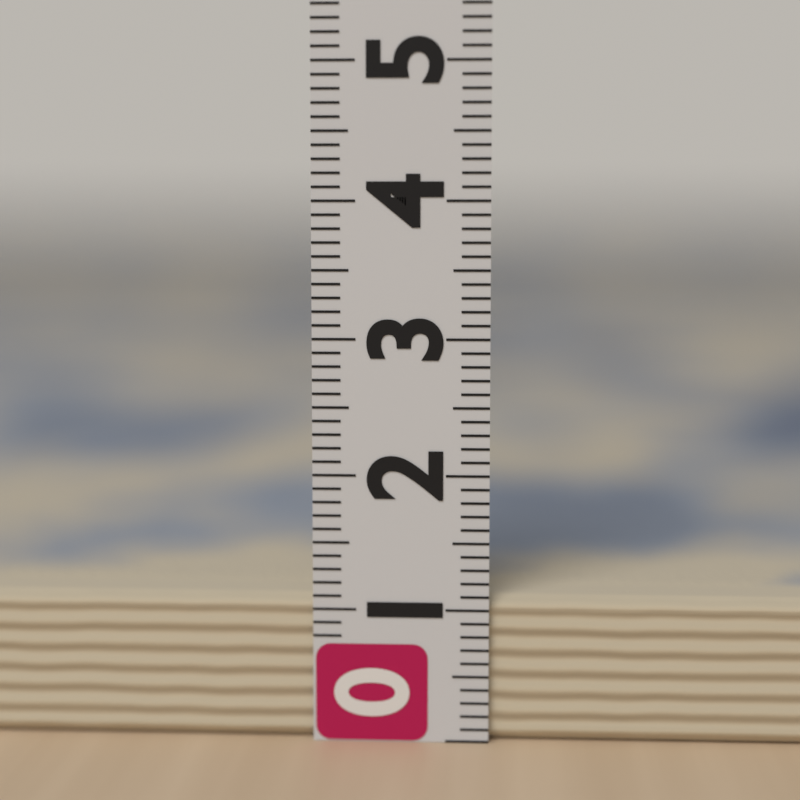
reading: 1.1 (no unit)
